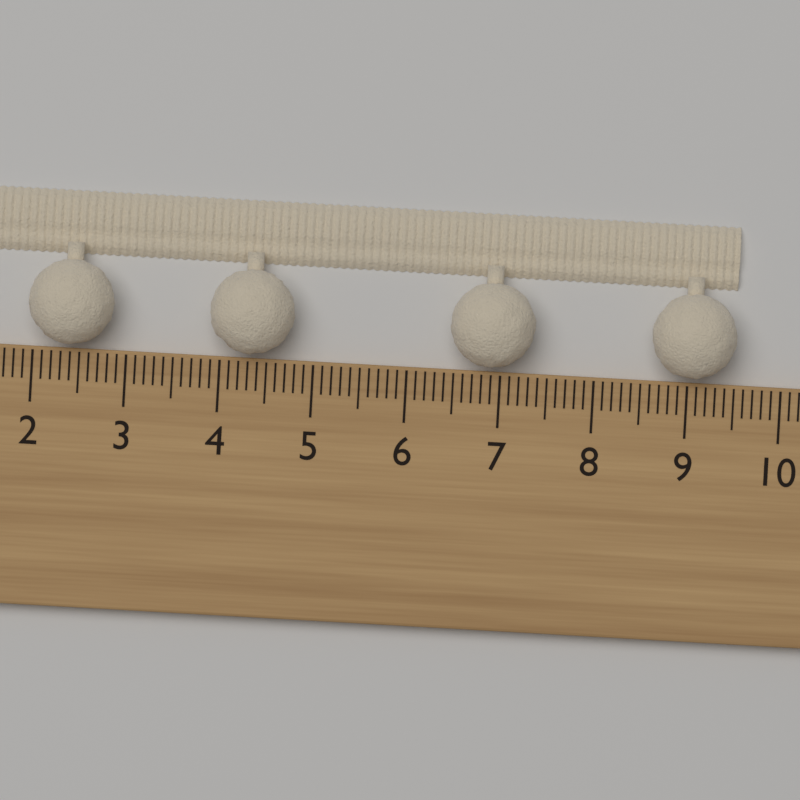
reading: 9.5 cm
